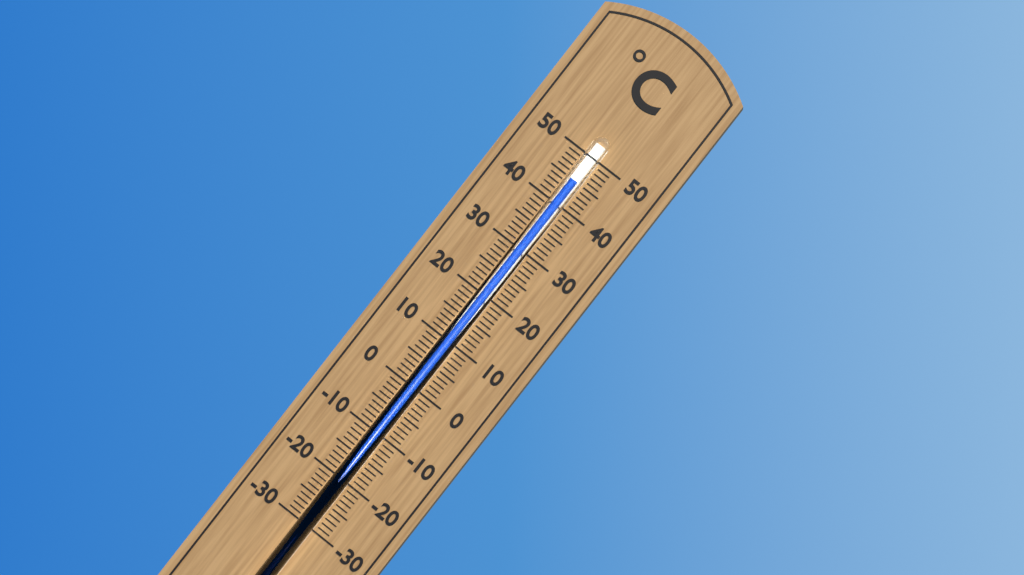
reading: 45 °C
